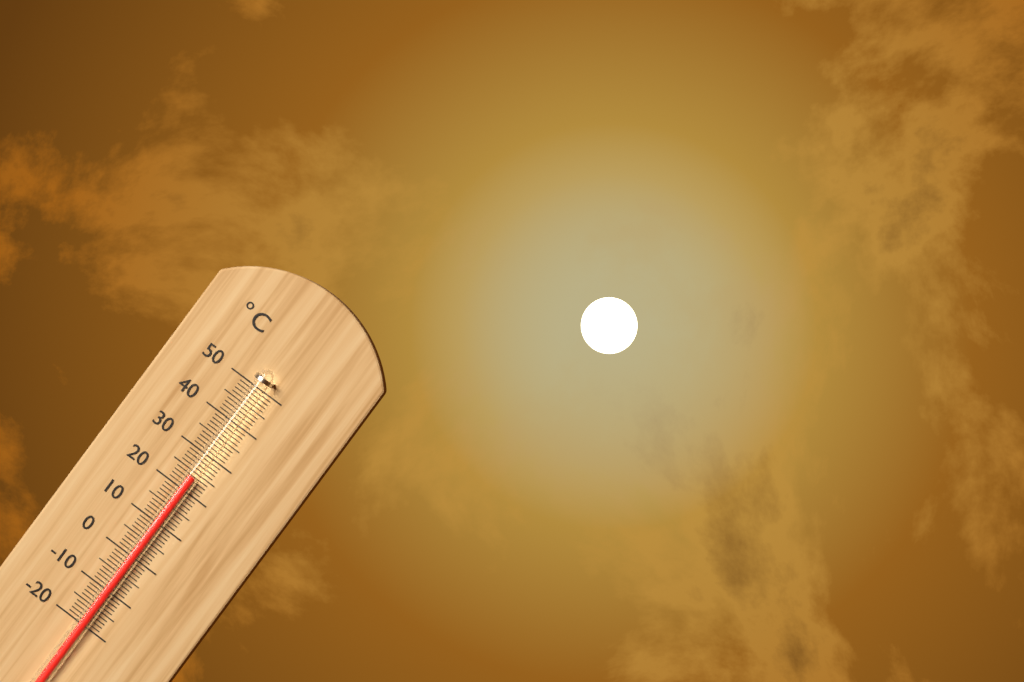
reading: 24 °C
